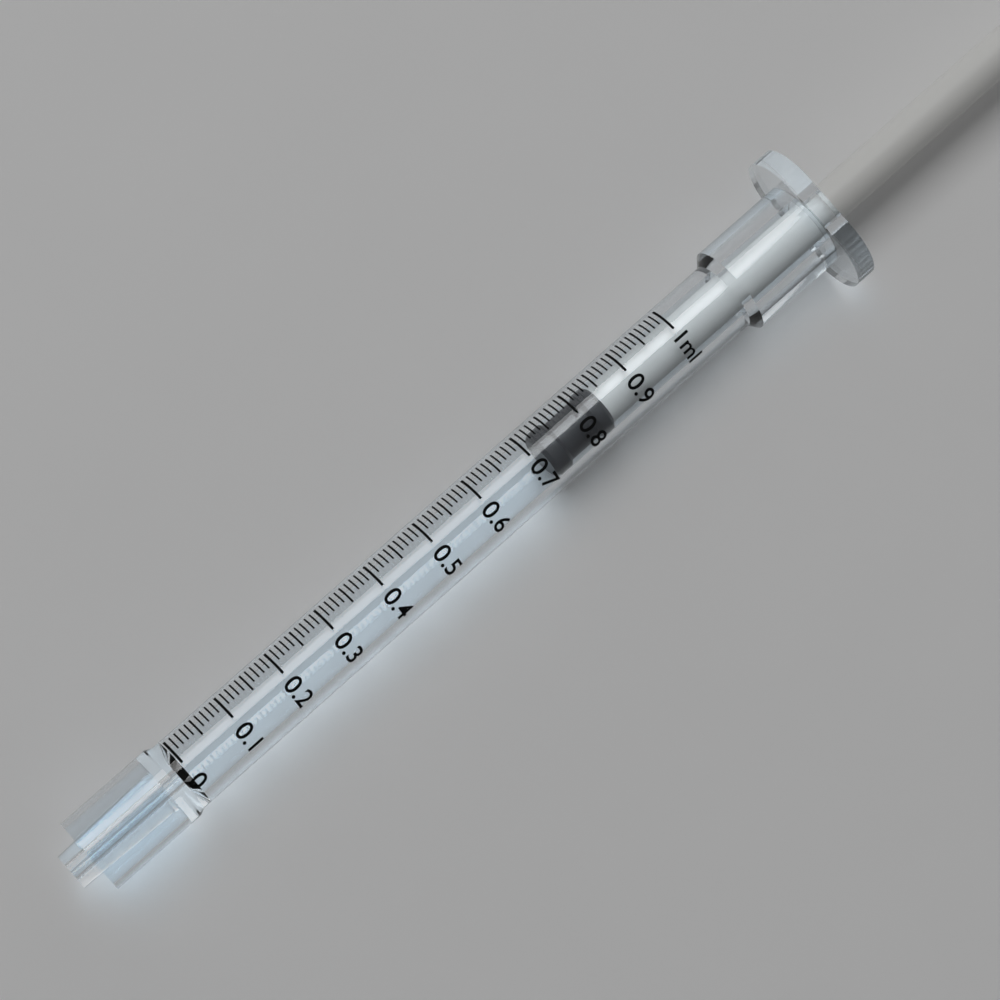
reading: 0.72 ml
